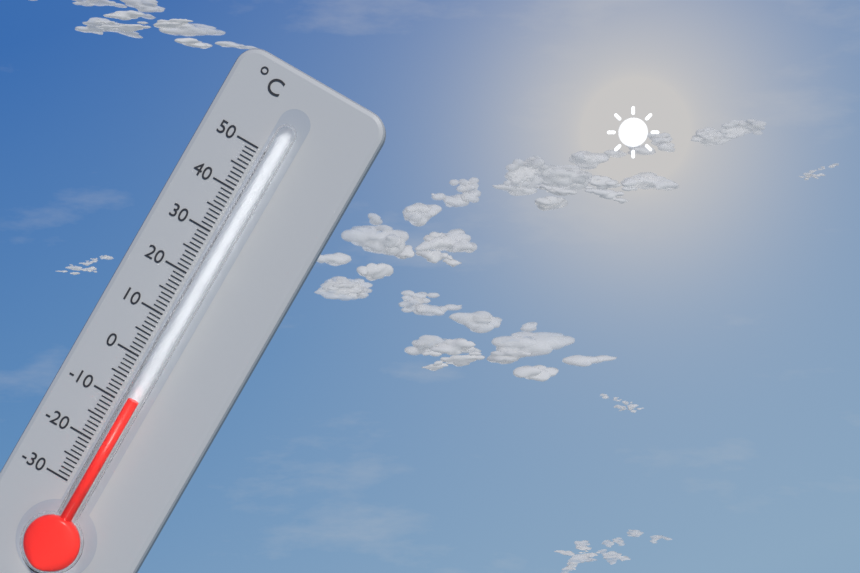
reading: -8 °C
